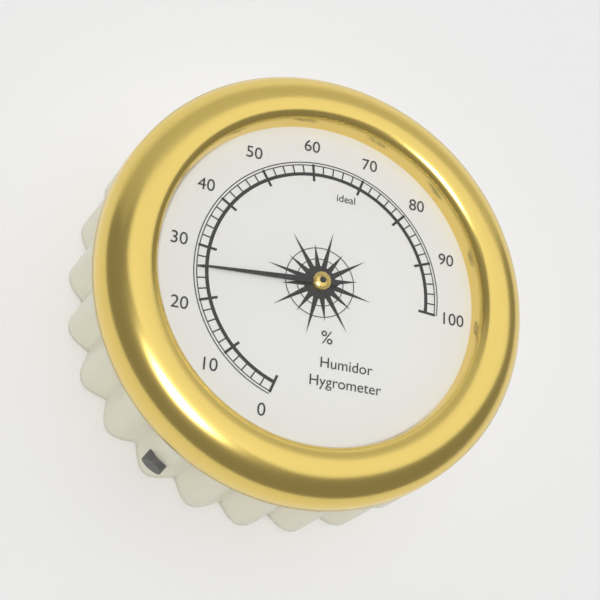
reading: 26 %
